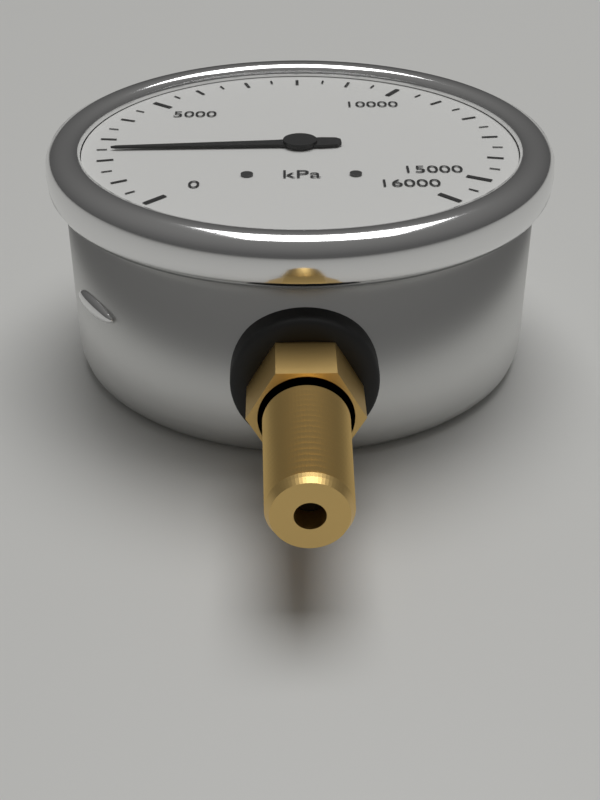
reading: 2500 kPa
